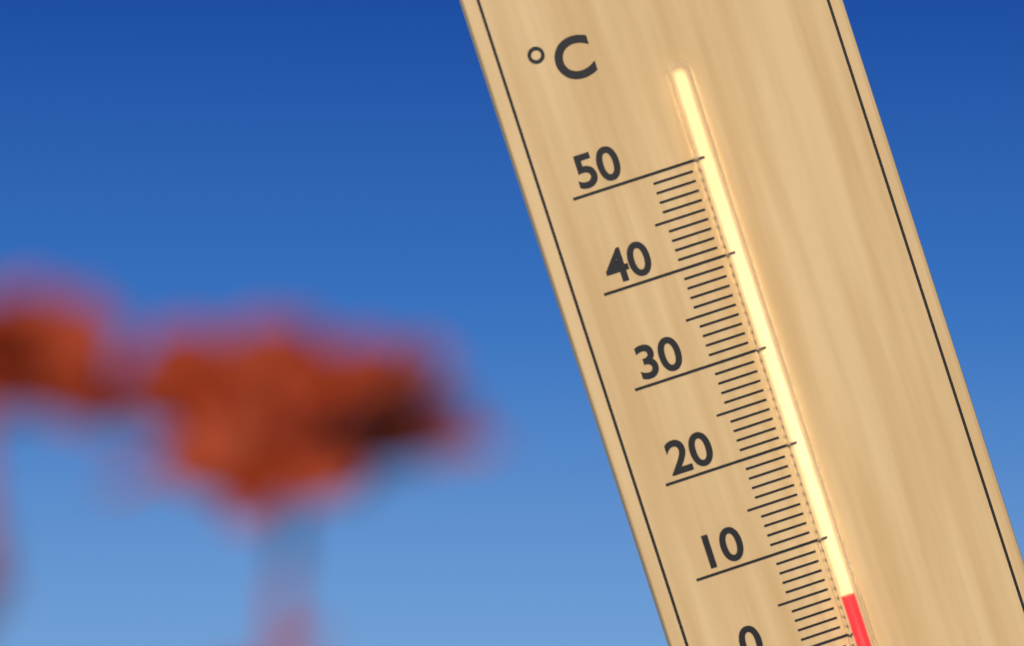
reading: 4 °C
